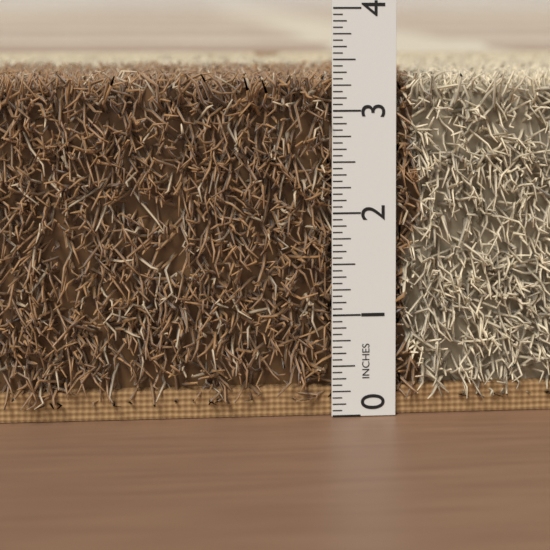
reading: 3.3750 in
